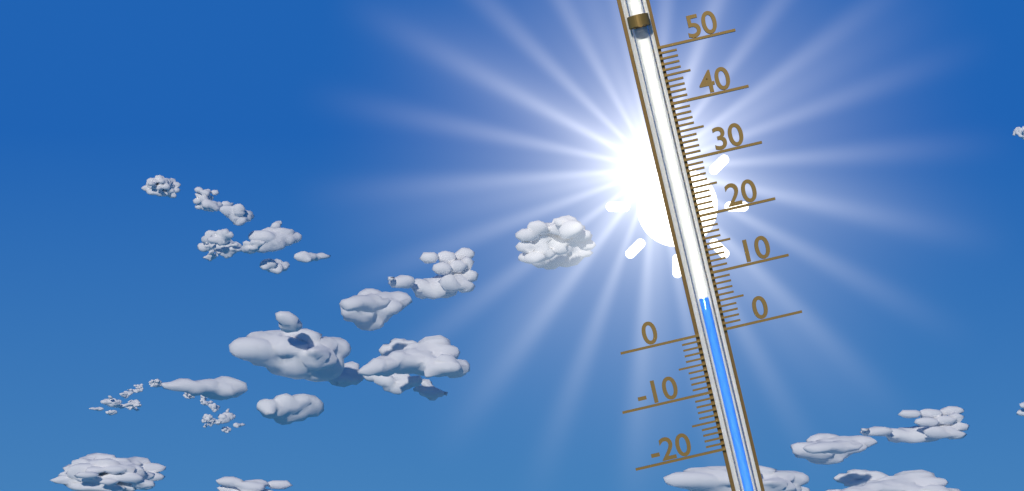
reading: 6 (no unit)
